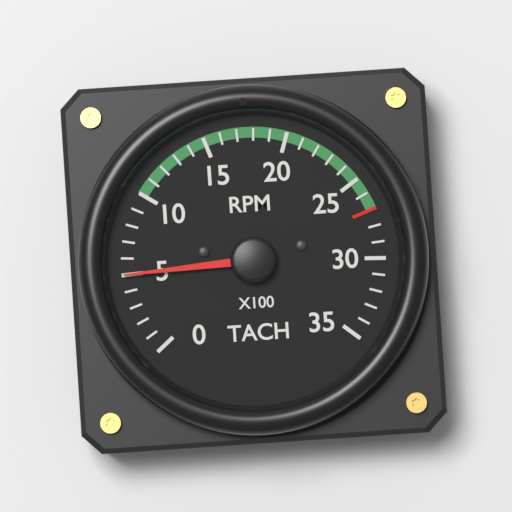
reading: 500 RPM
